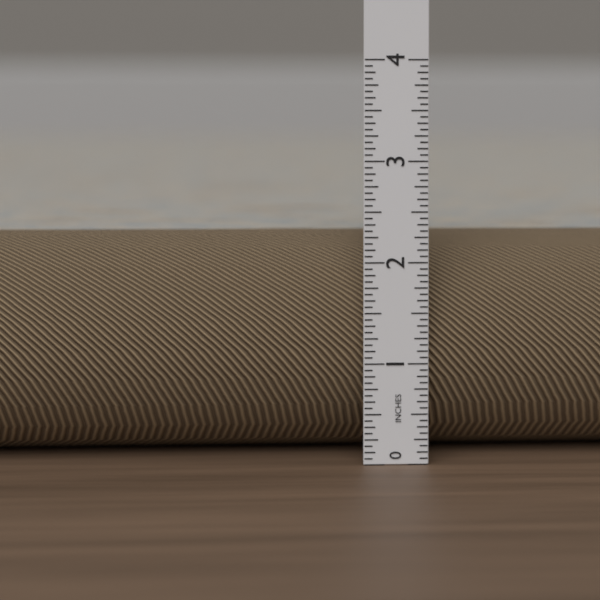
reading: 2.2500 in
